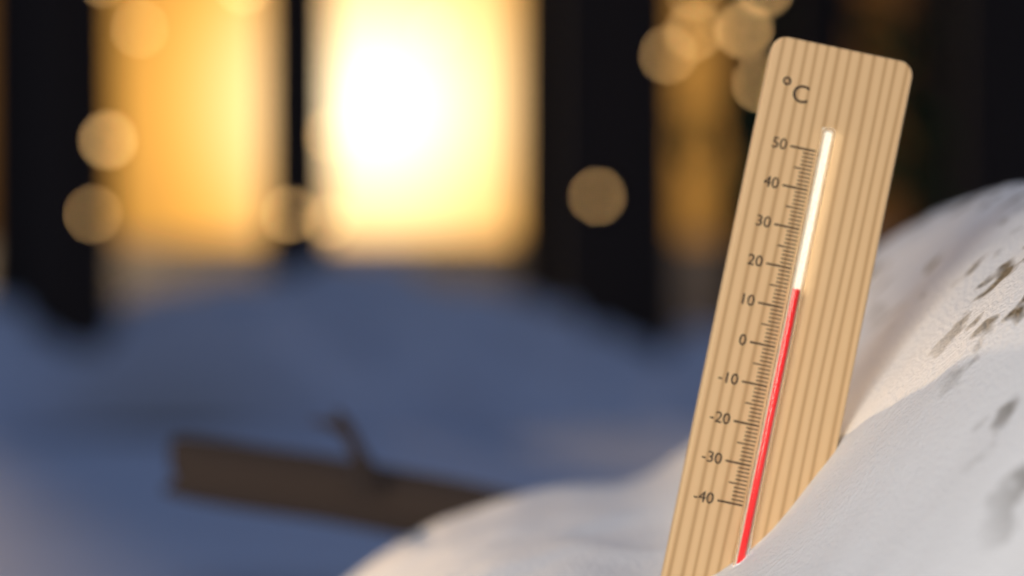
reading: 15 °C
